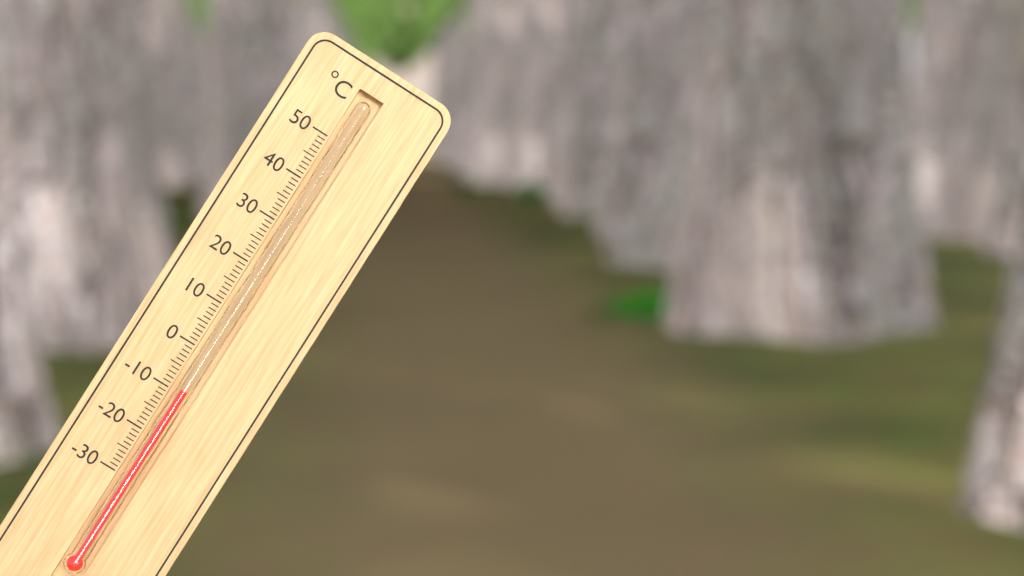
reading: -9 °C
